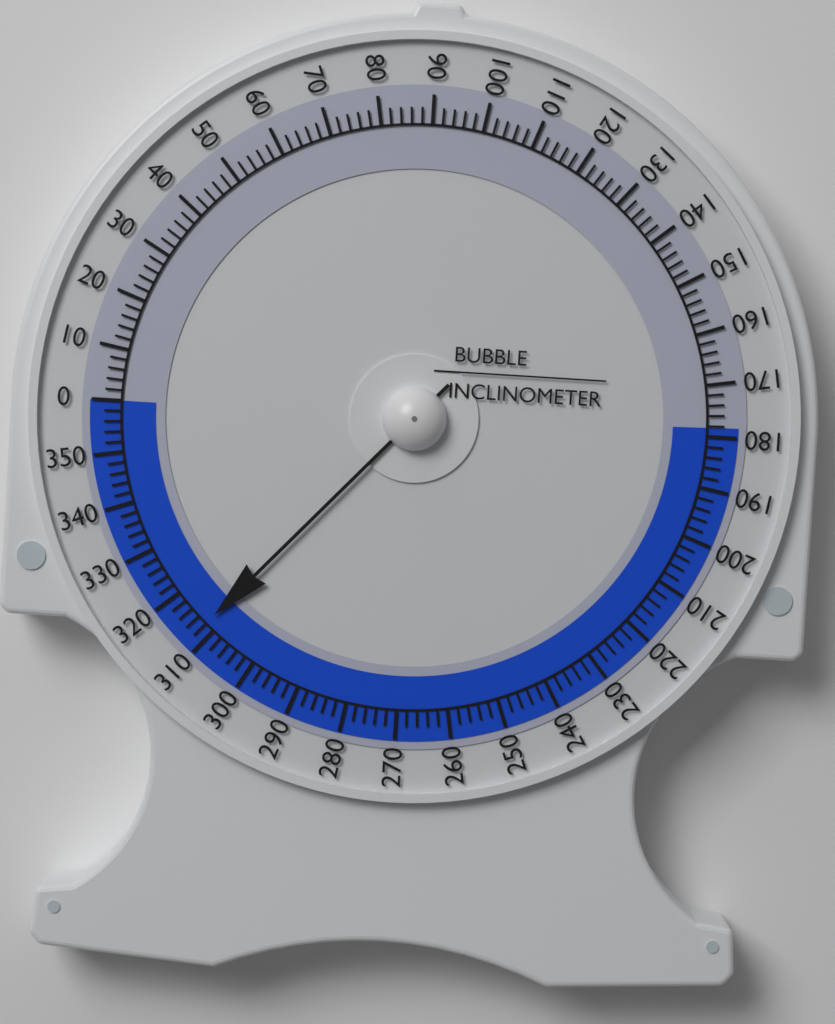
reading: 312 (no unit)
